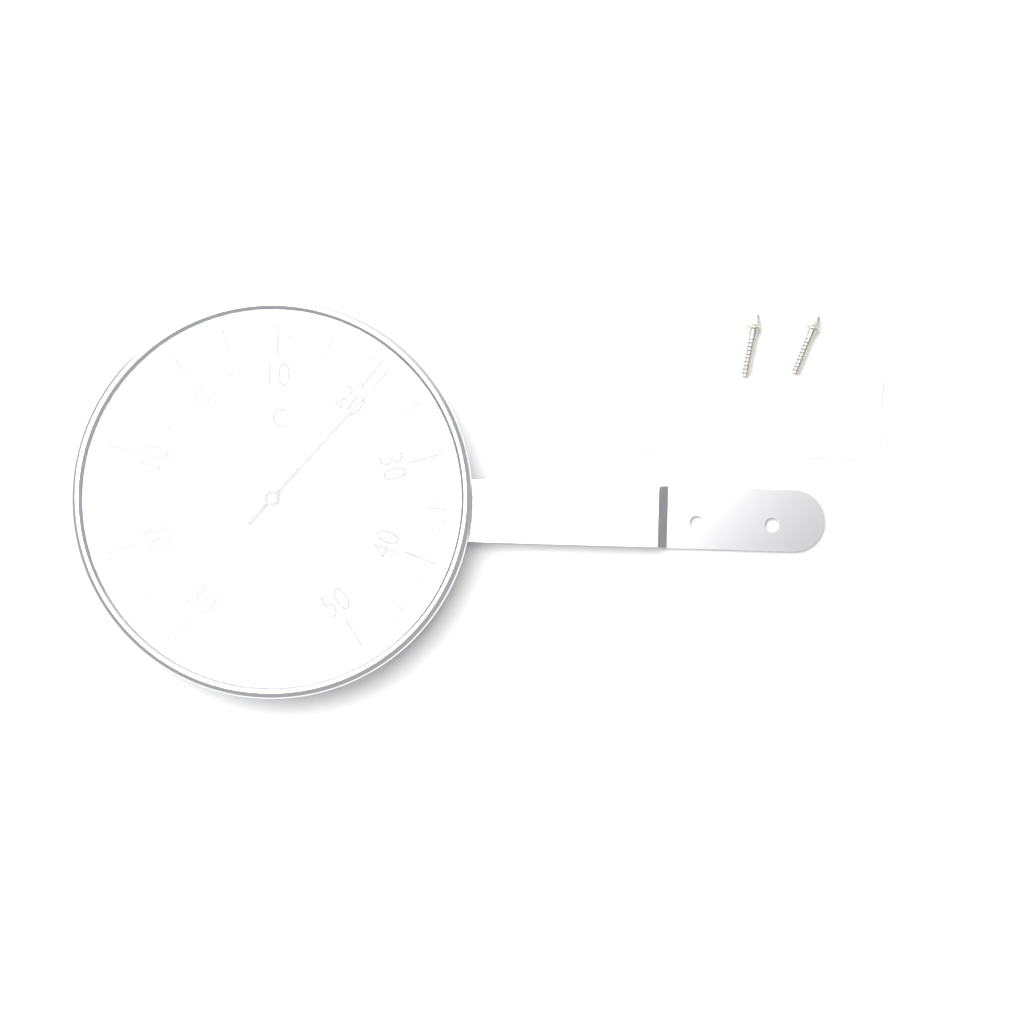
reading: 21 °C
